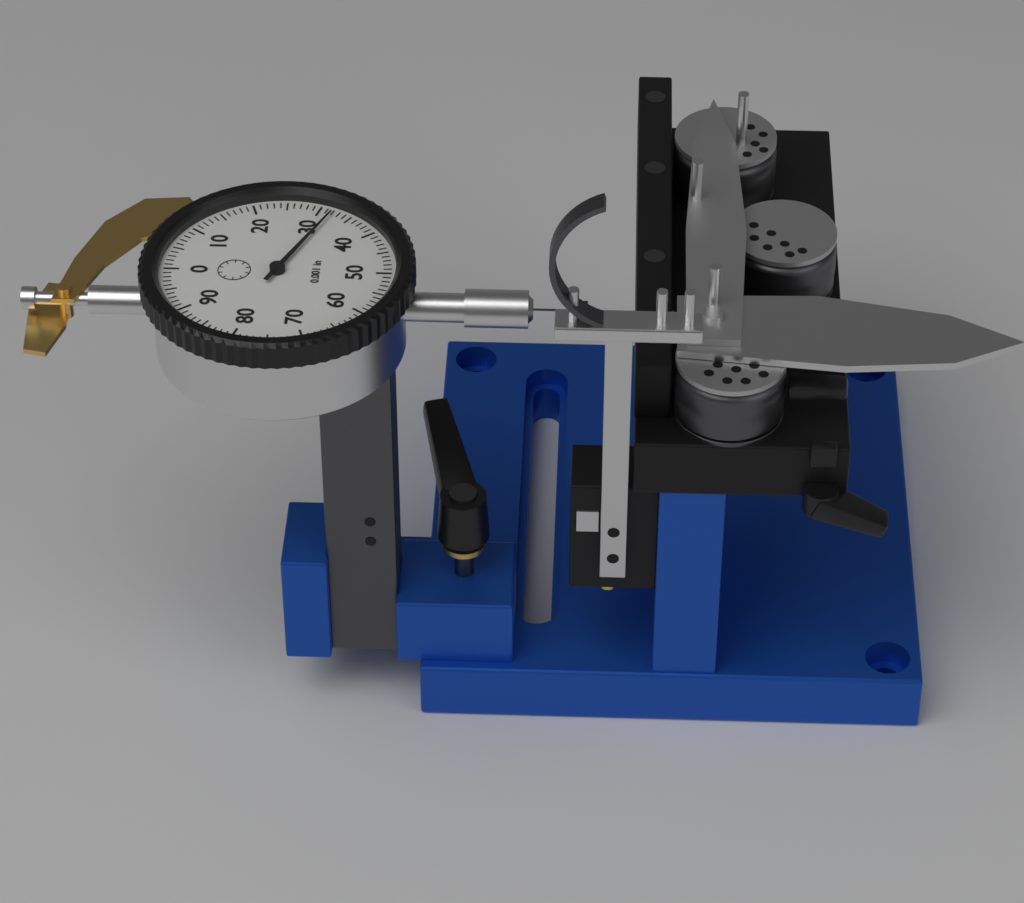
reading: 0.032 in
